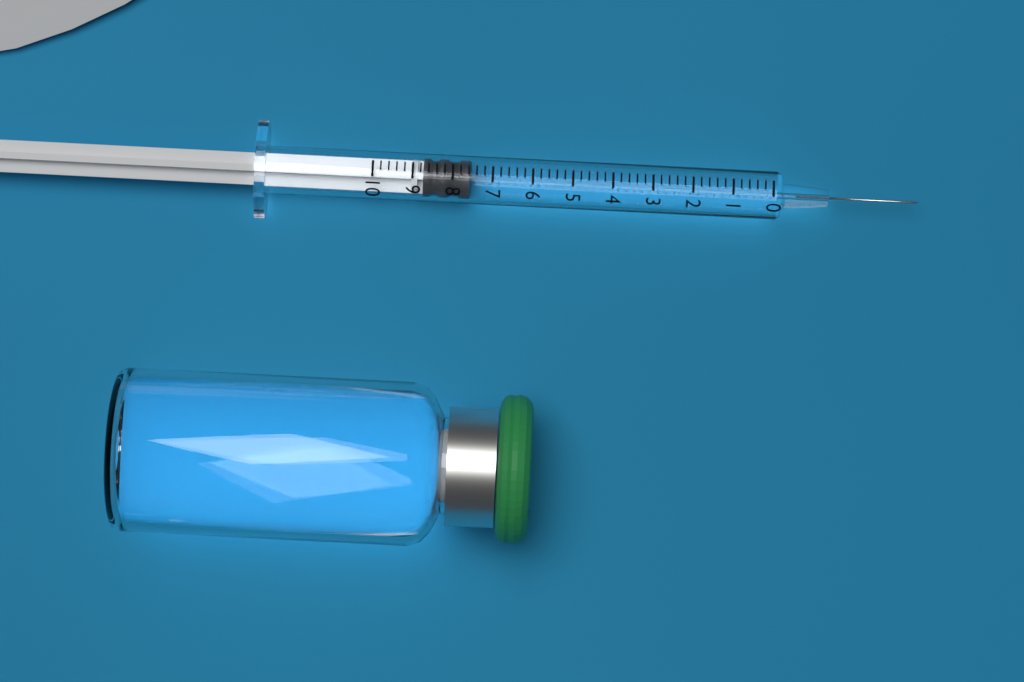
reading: 7.6 (no unit)
